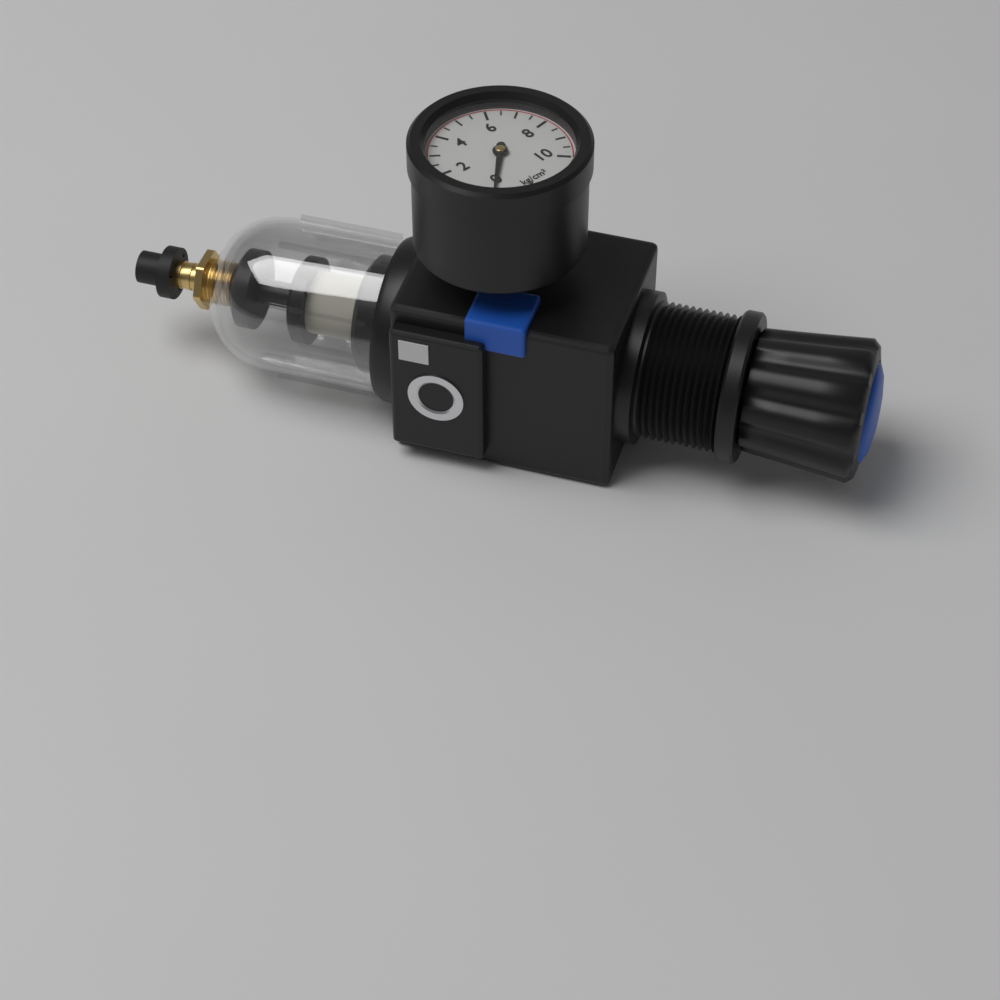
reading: 0.0 kg/cm²
